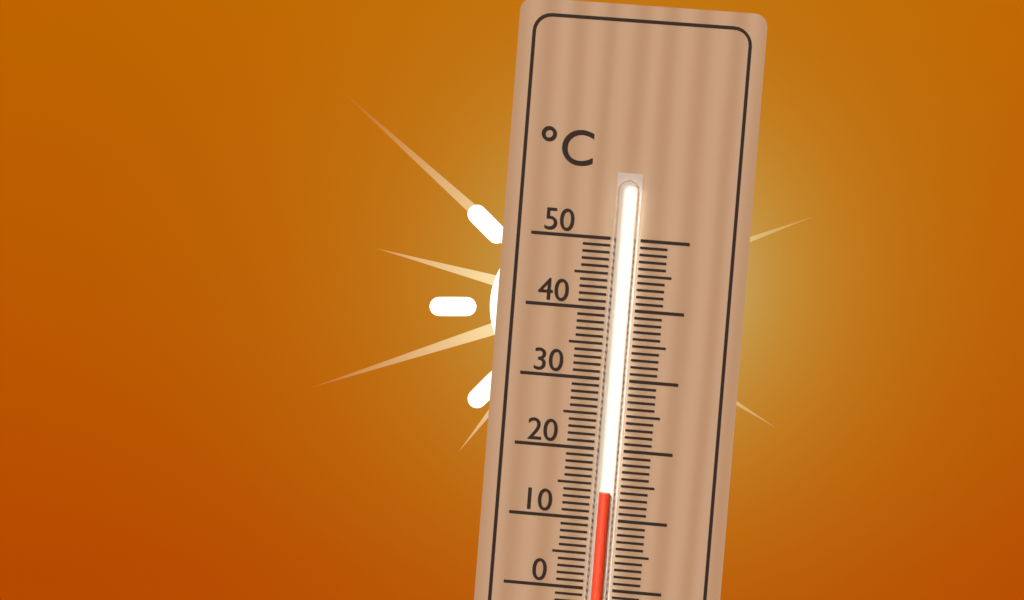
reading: 14 °C
